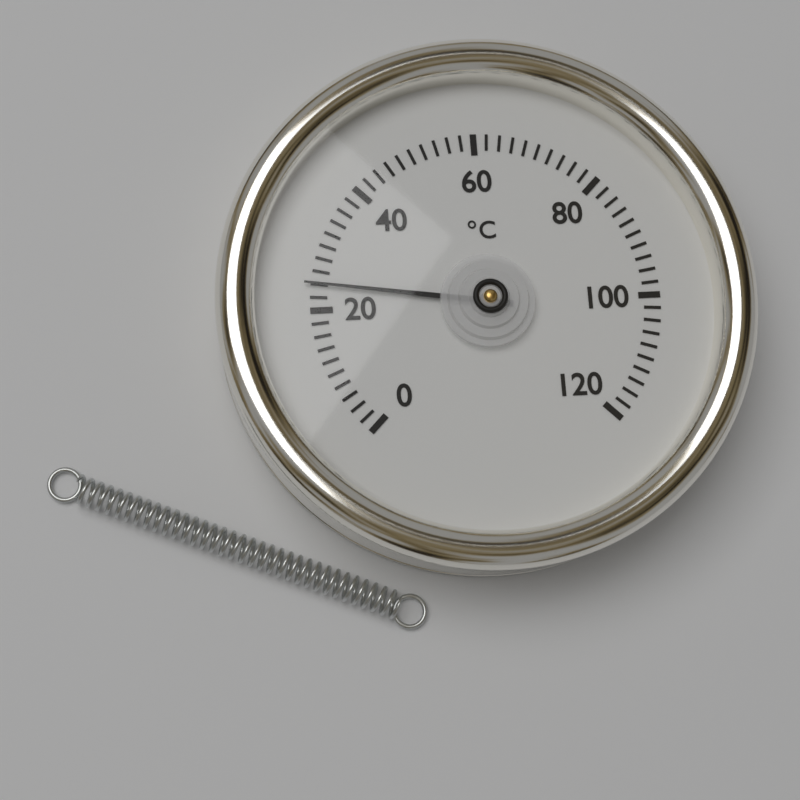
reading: 24 °C
